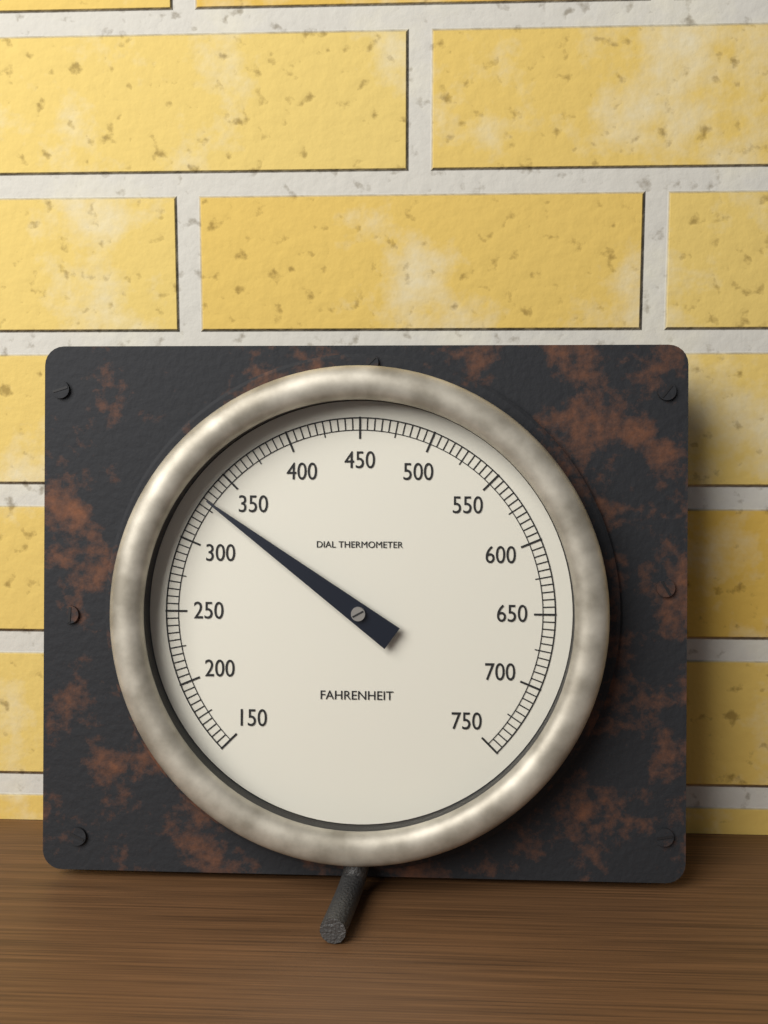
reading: 330 °F
